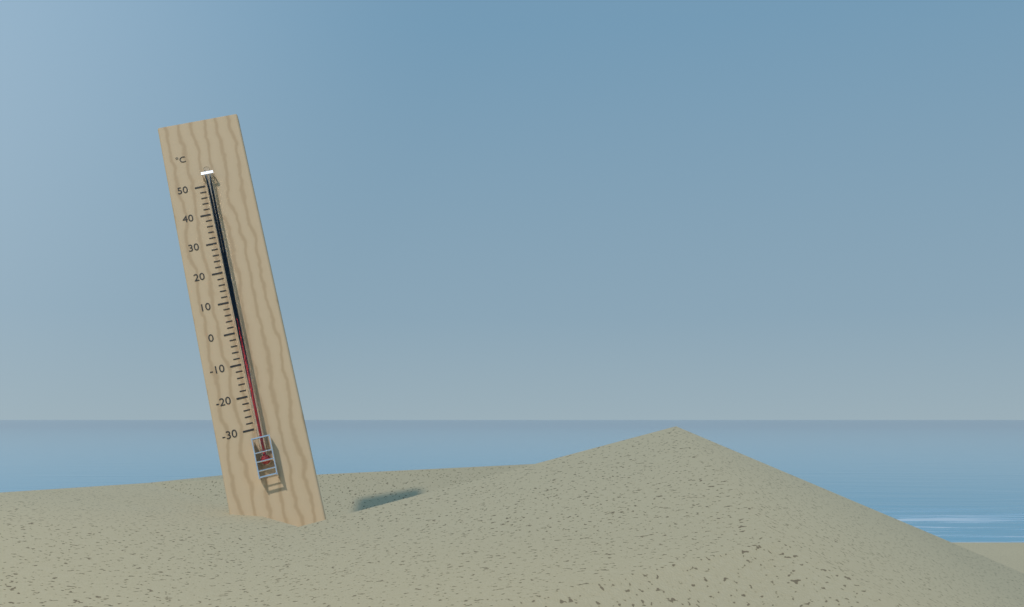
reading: 8 °C
